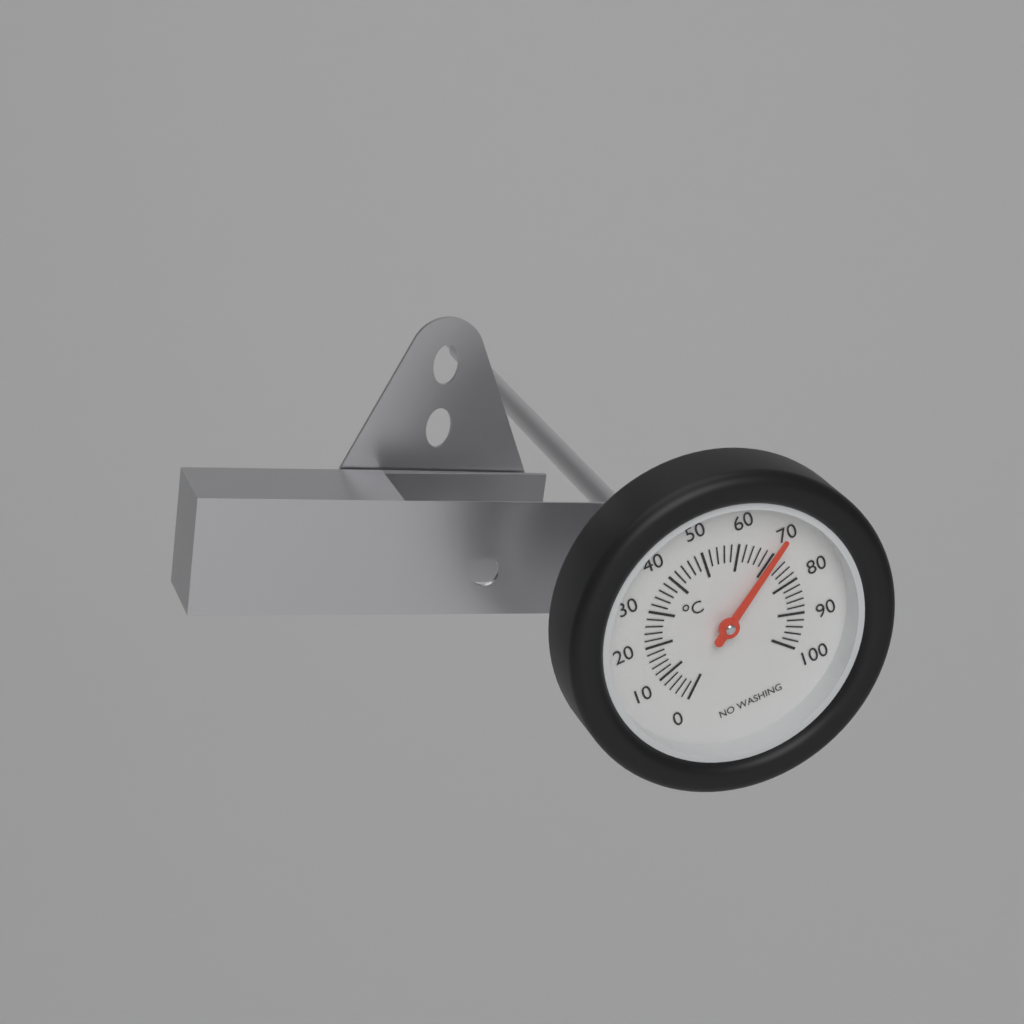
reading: 70 °C
